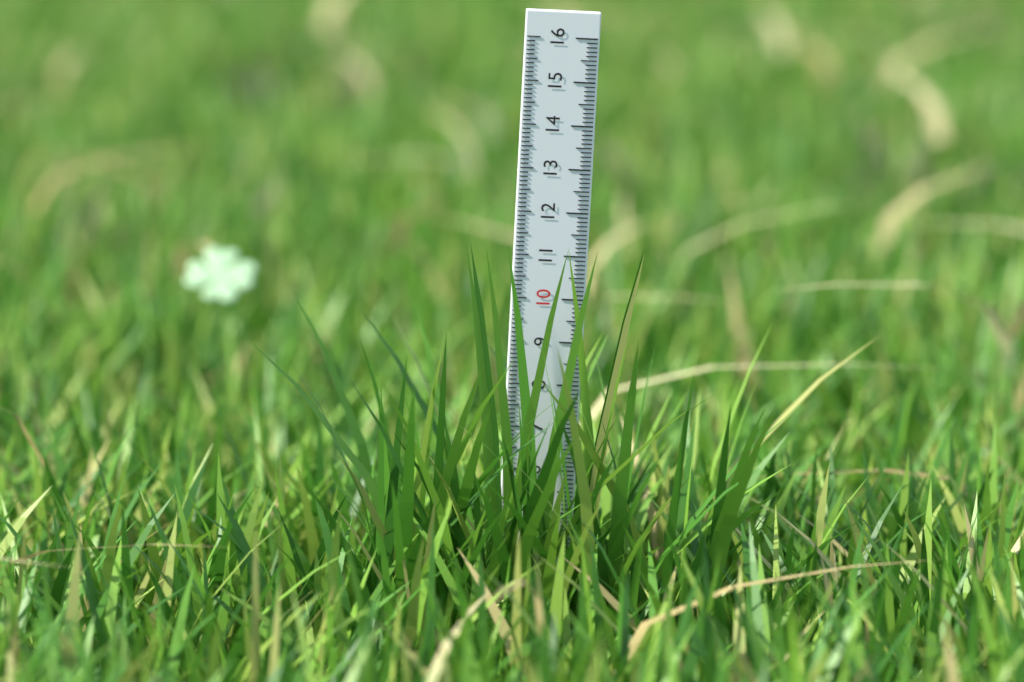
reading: 11.3 (no unit)
